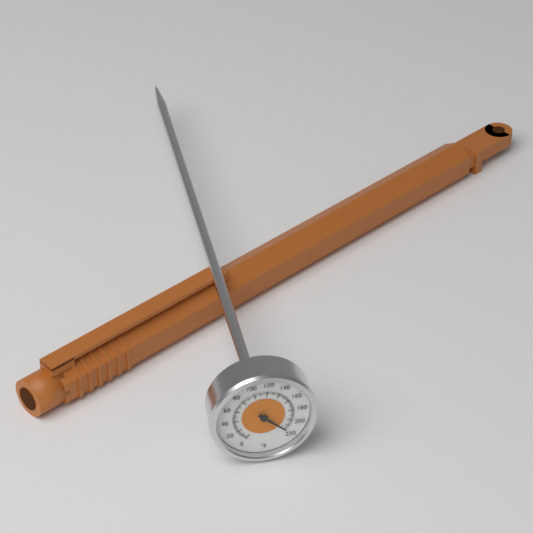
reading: 218 °F
